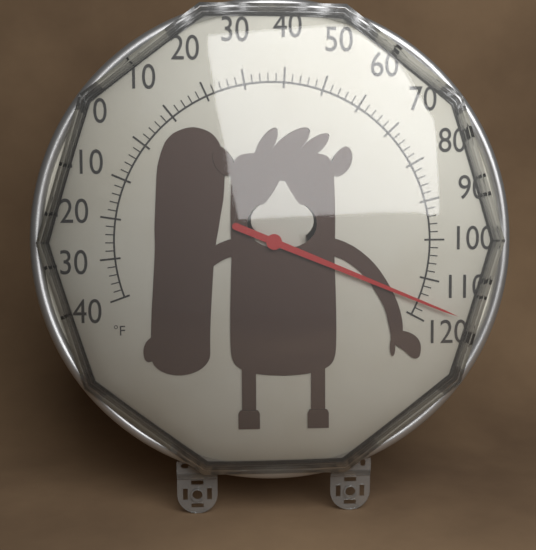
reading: 116 °F
